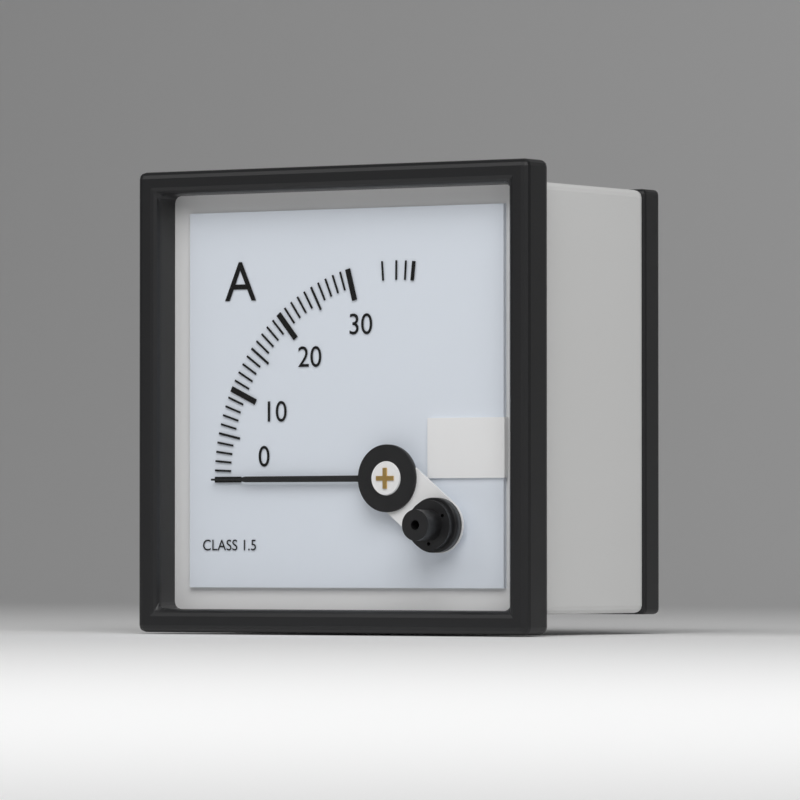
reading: 0 A
